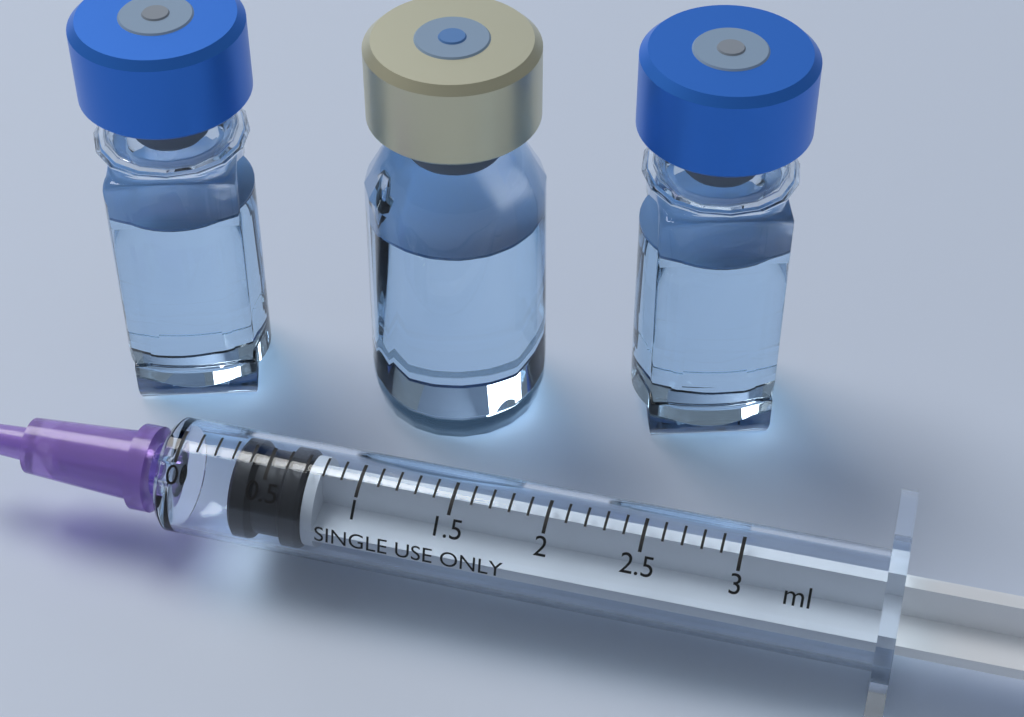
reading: 0.3 ml
